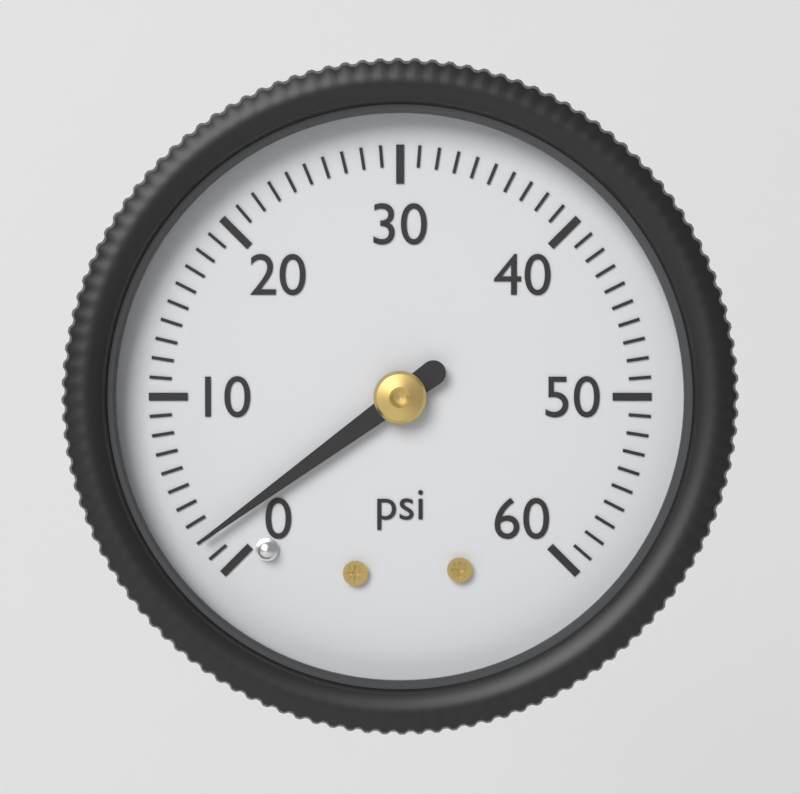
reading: 2 psi
